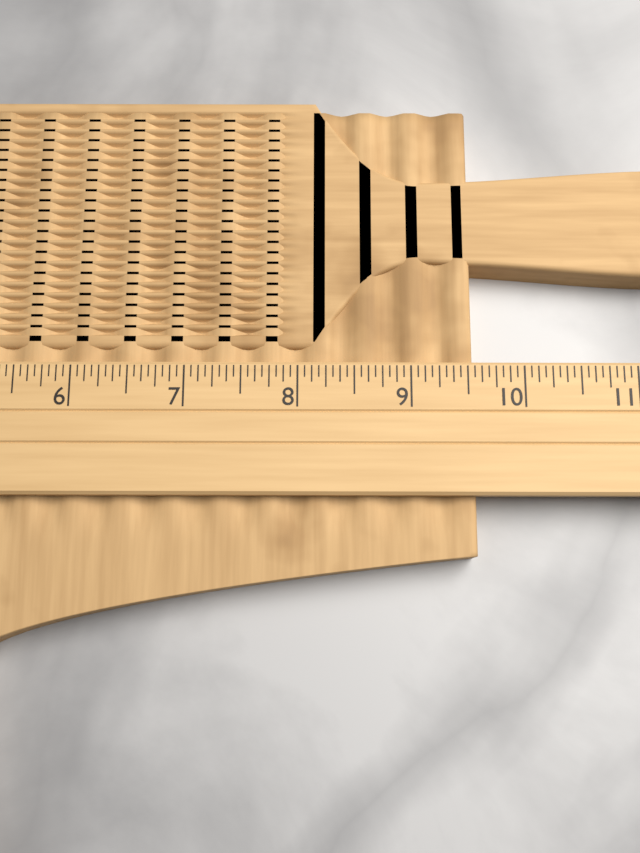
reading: 9.5625 (no unit)
